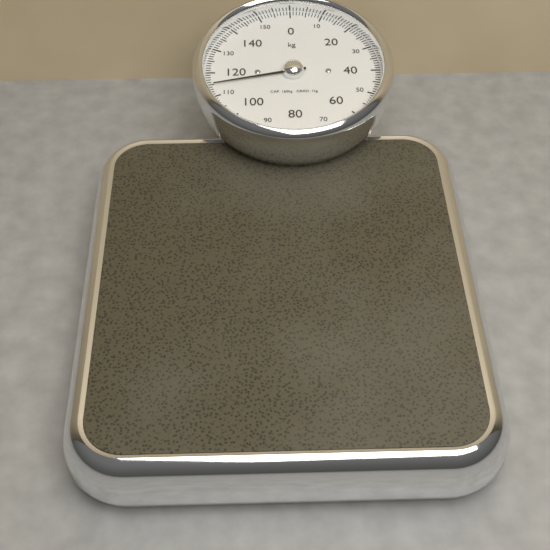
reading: 115 kg
